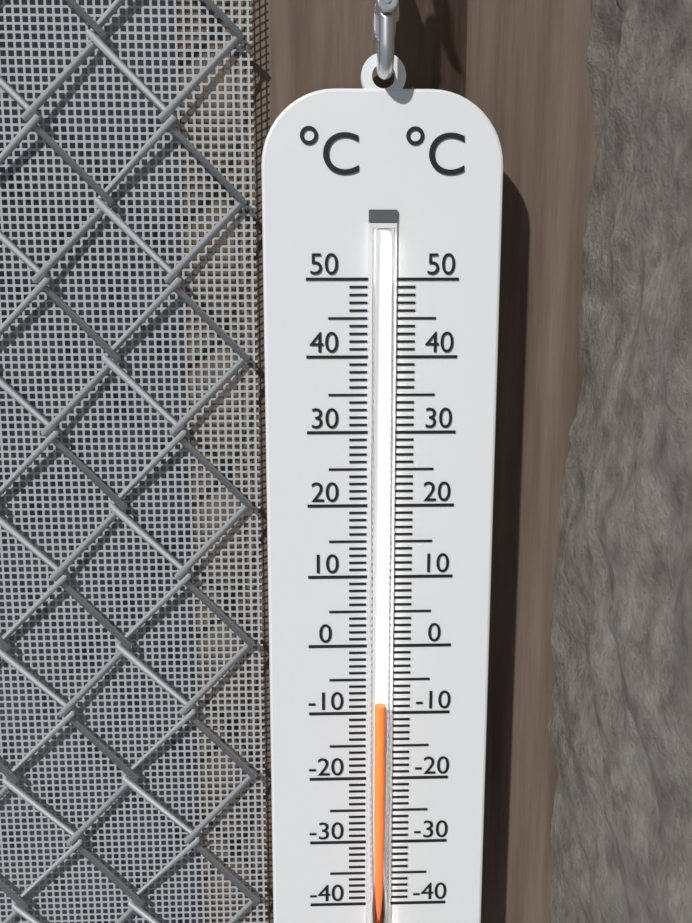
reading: -8 °C
